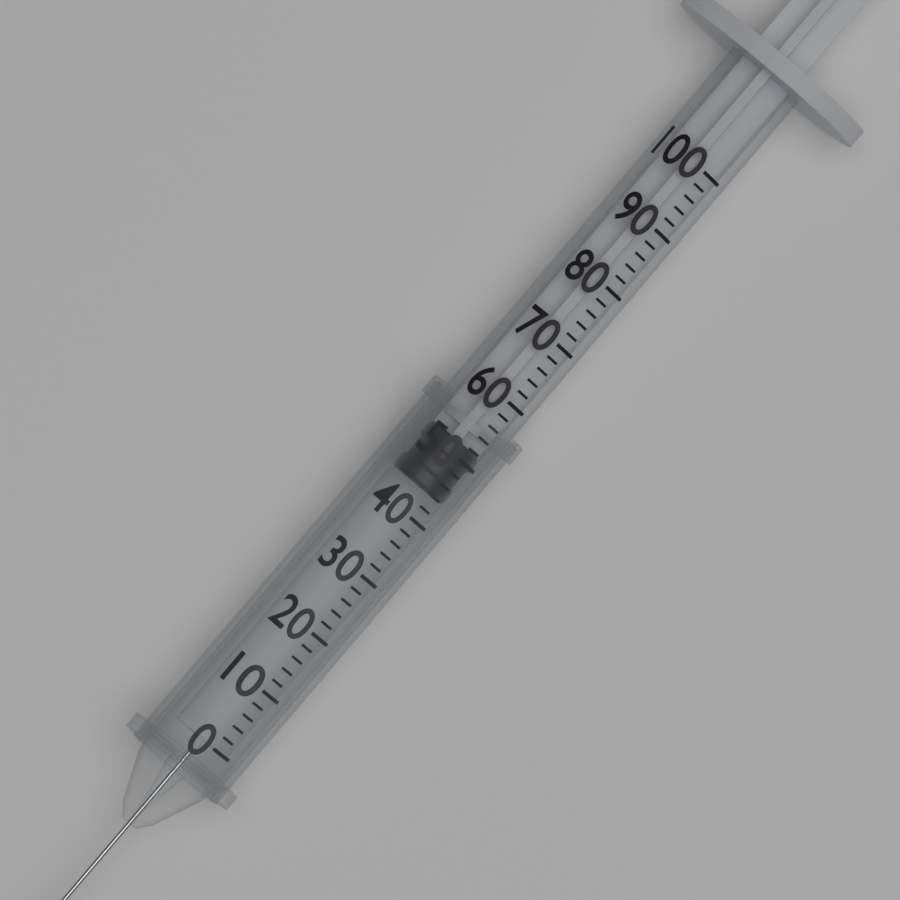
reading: 44 (no unit)
